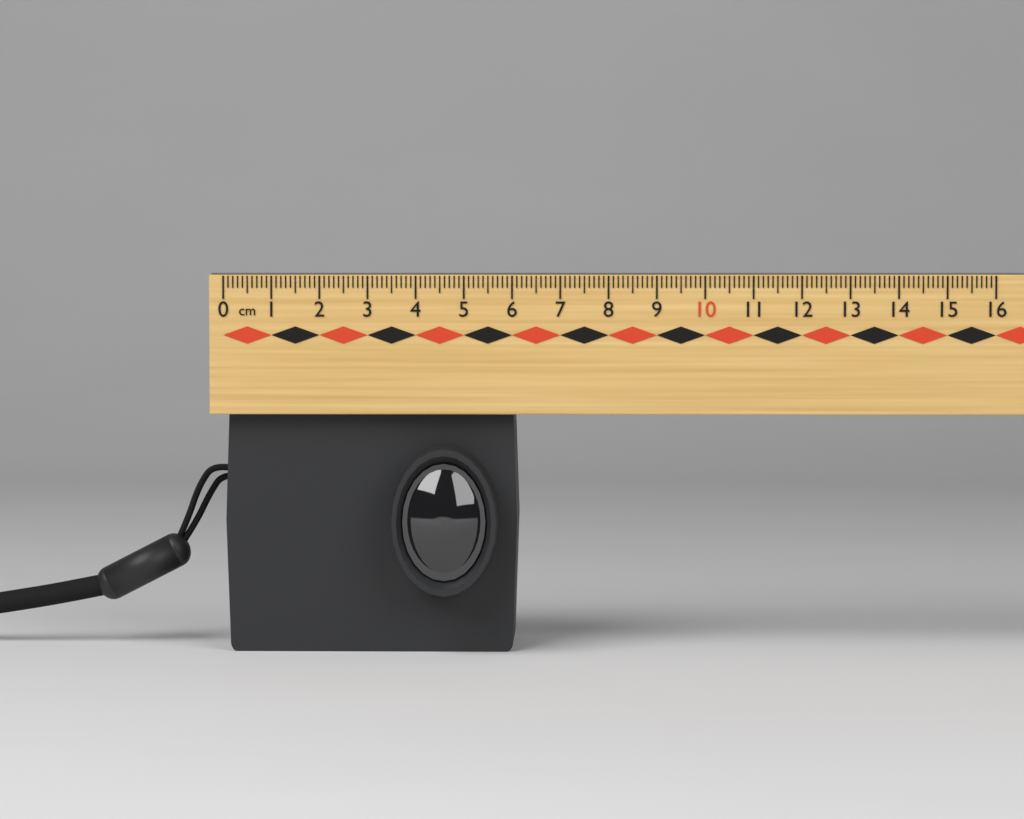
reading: 6.1 cm
